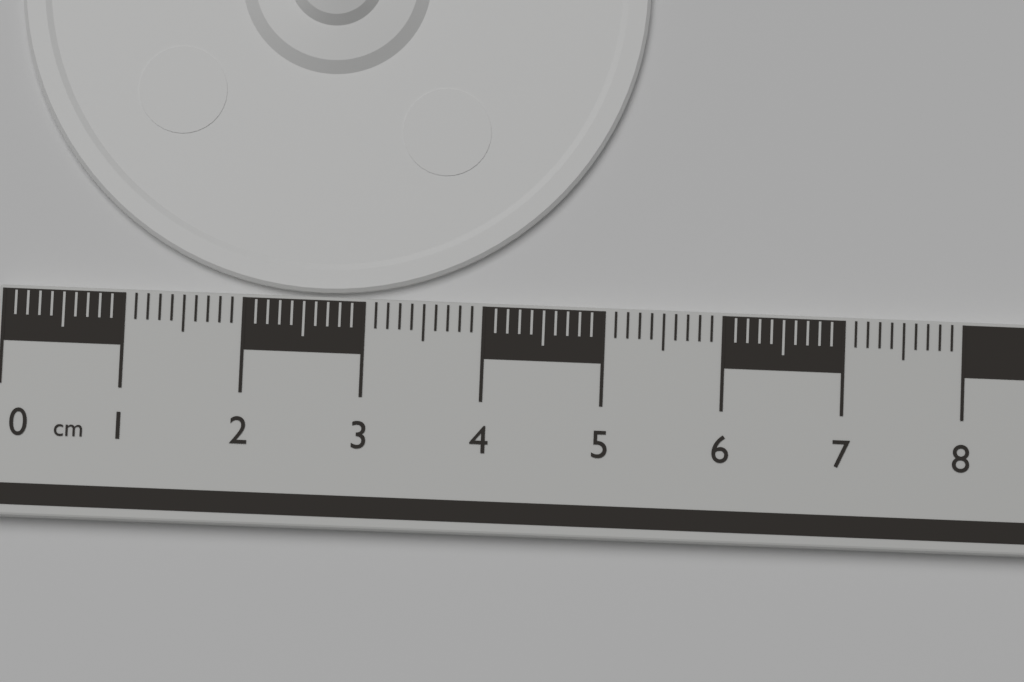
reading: 5.3 cm
